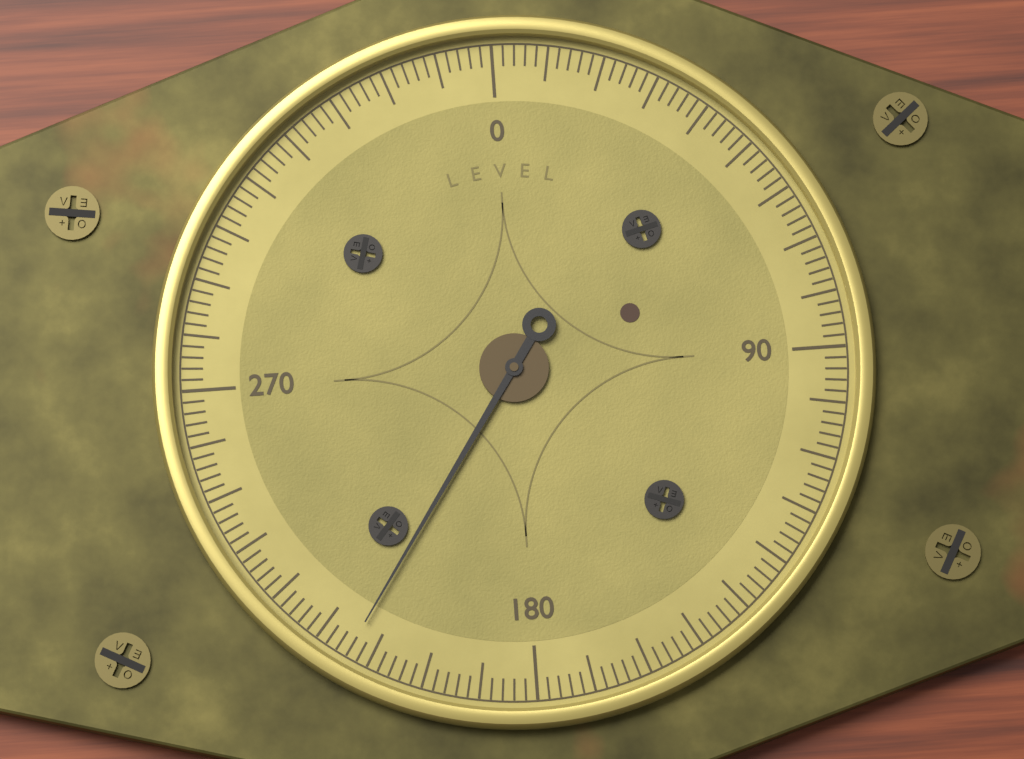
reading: 214 (no unit)
